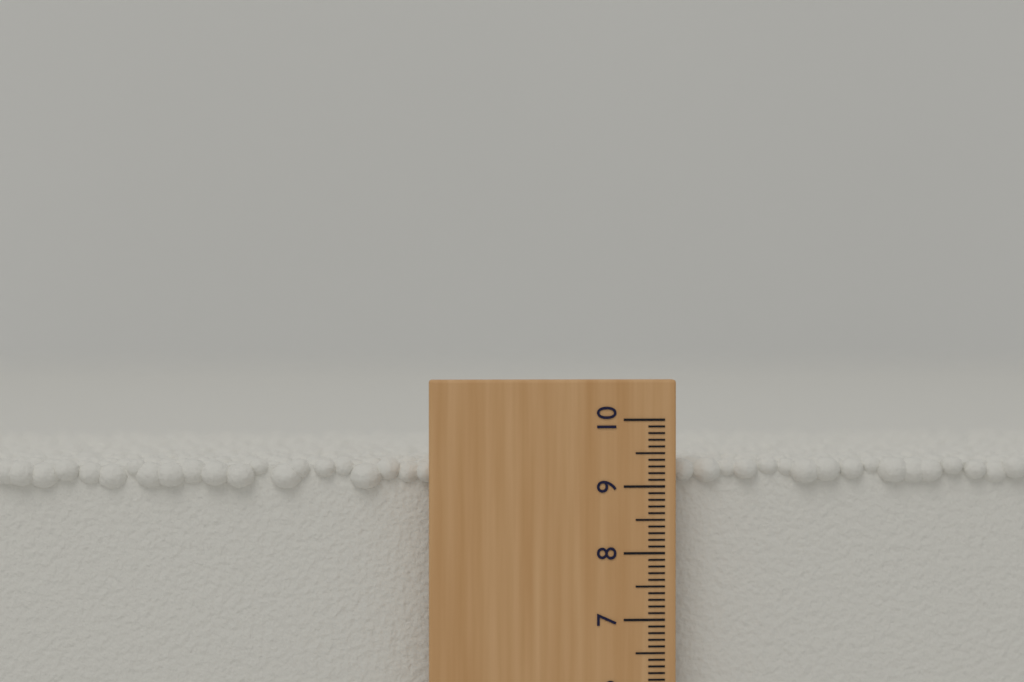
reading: 9.4 (no unit)
